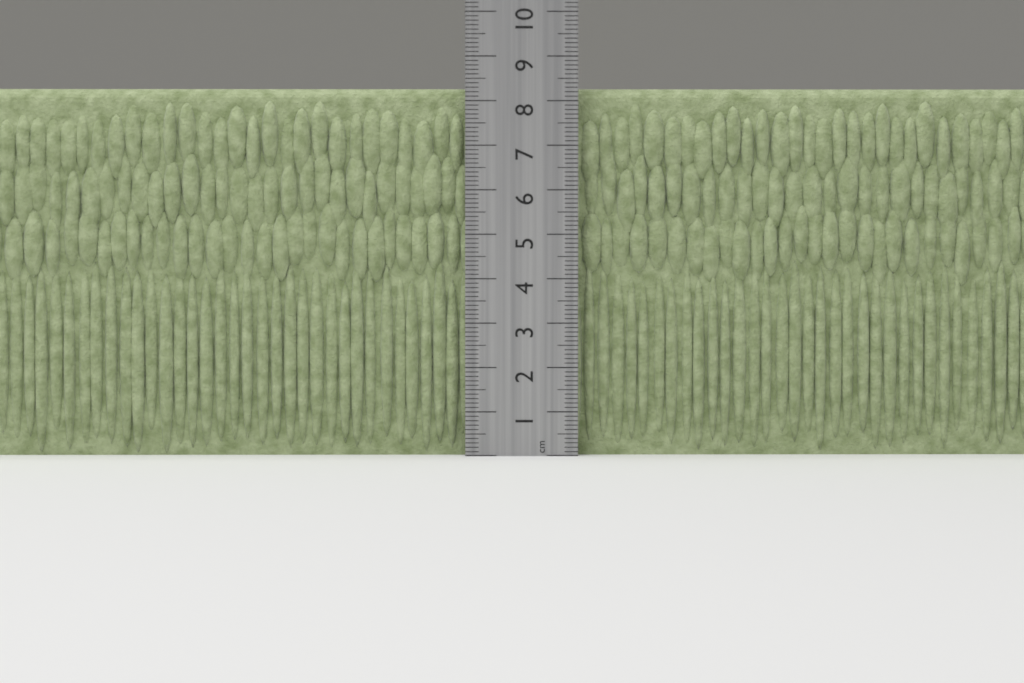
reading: 8.3 cm
